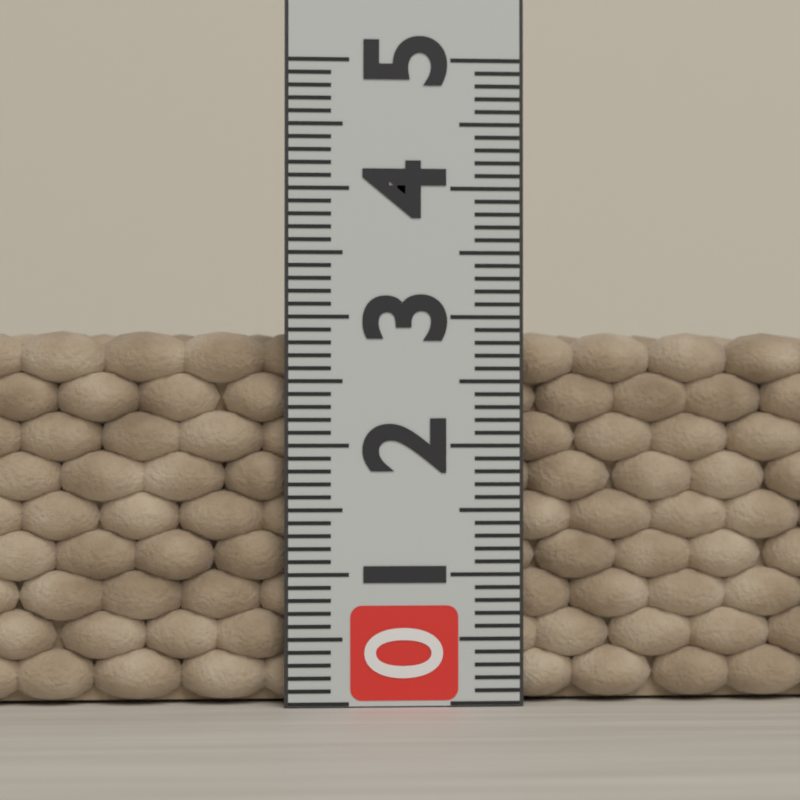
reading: 2.9 (no unit)
